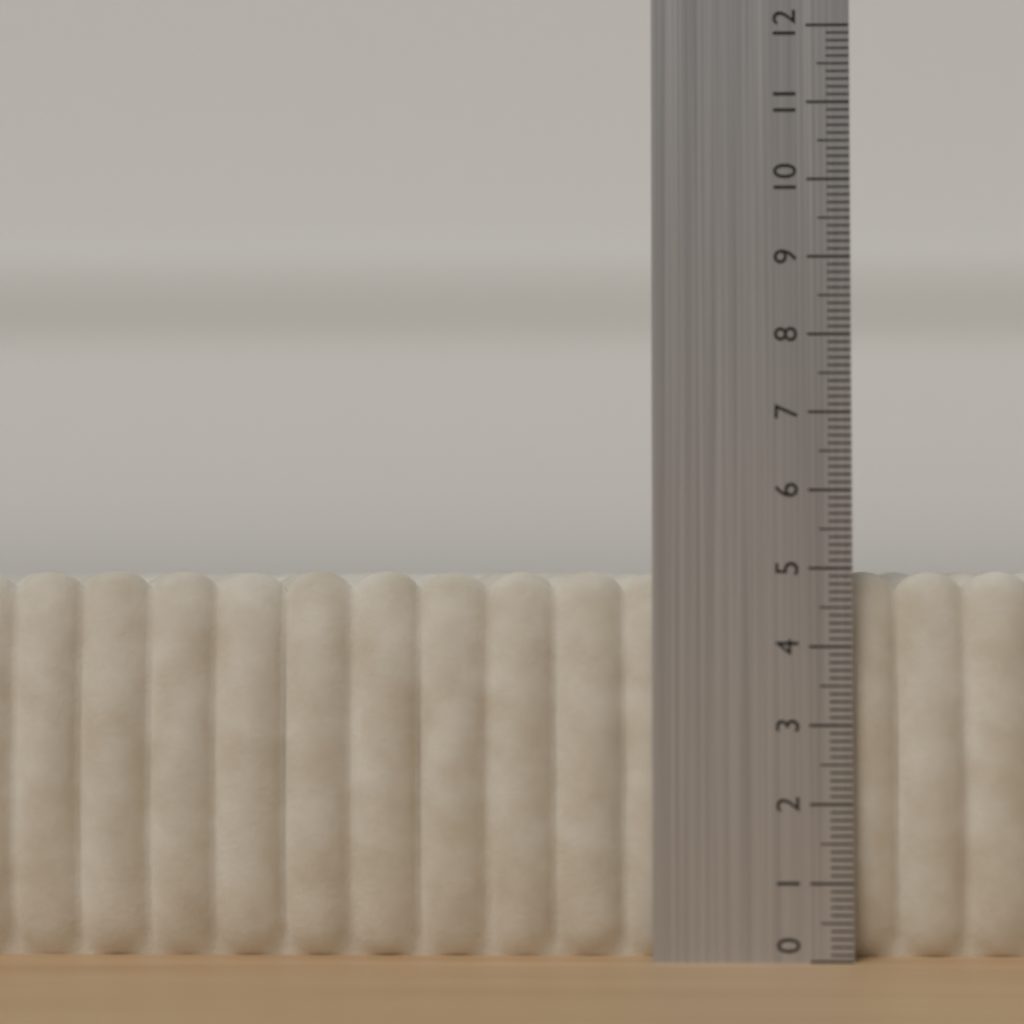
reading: 5.0 (no unit)
